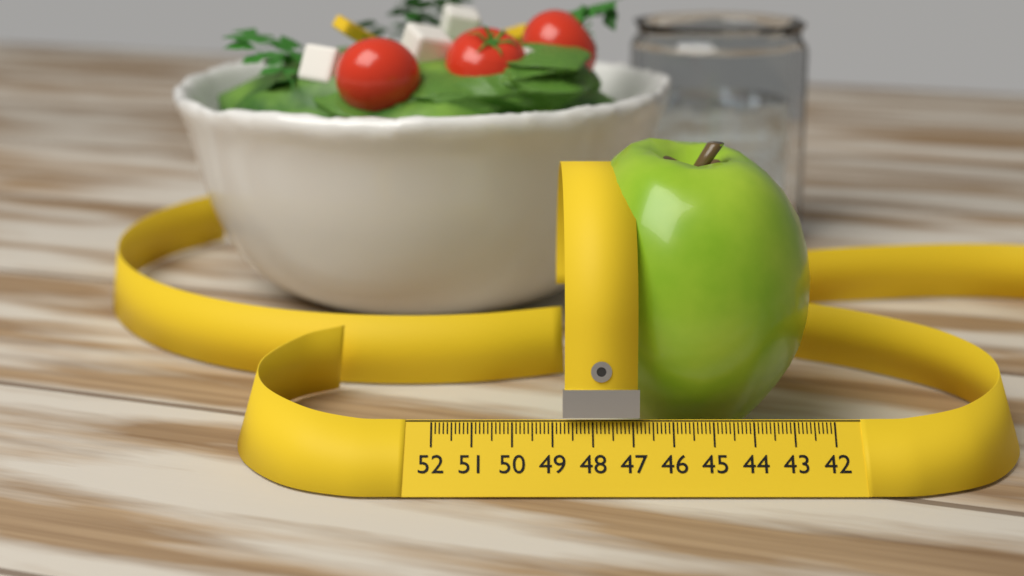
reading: 48.5 (no unit)
